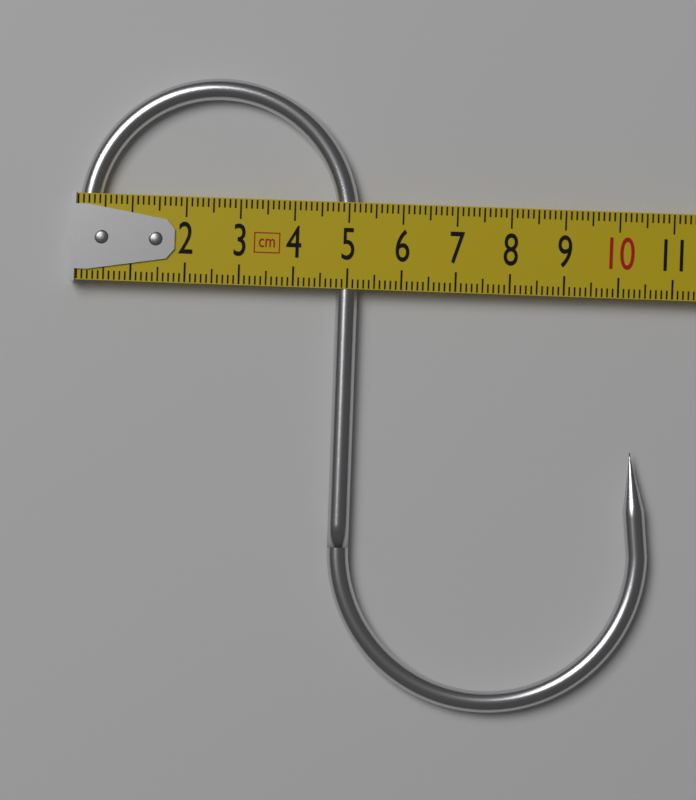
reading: 5.2 cm
